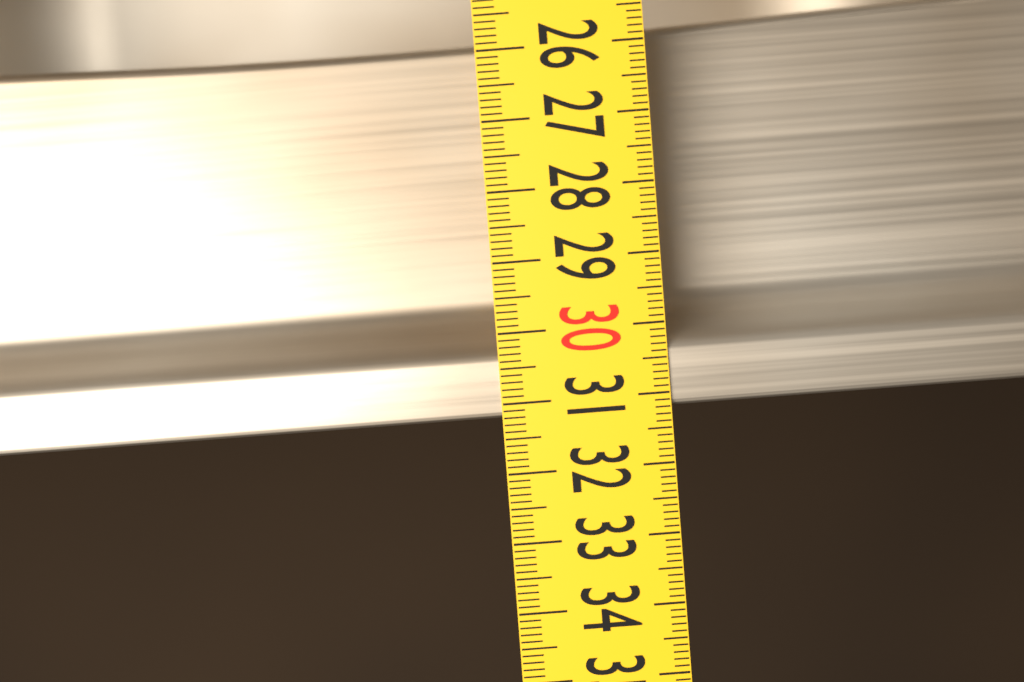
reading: 31.2 (no unit)
